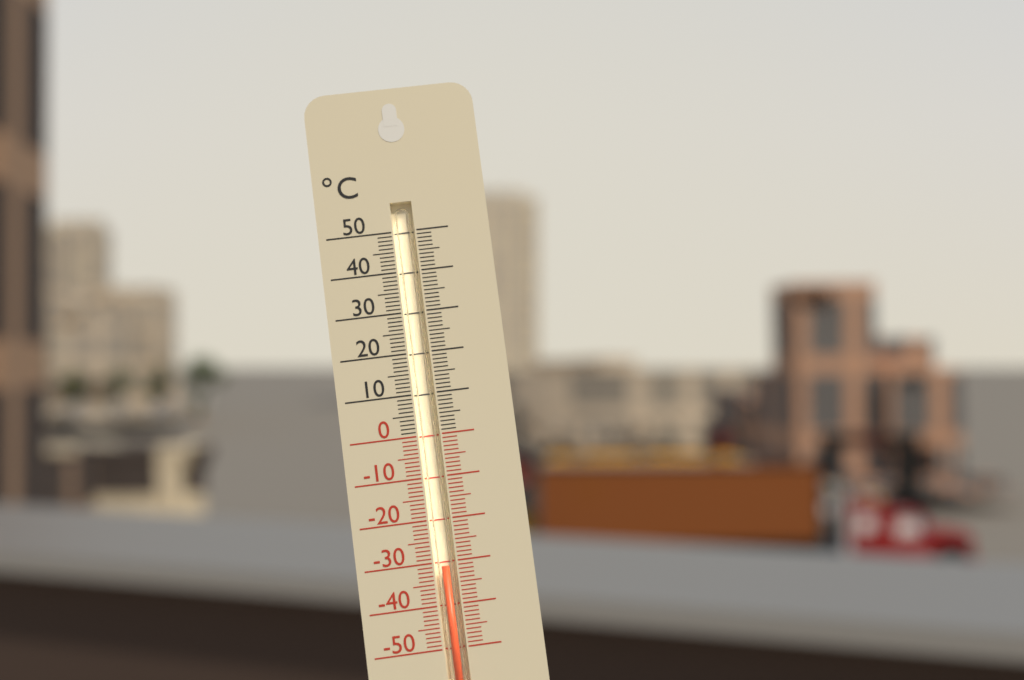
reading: -31 °C
